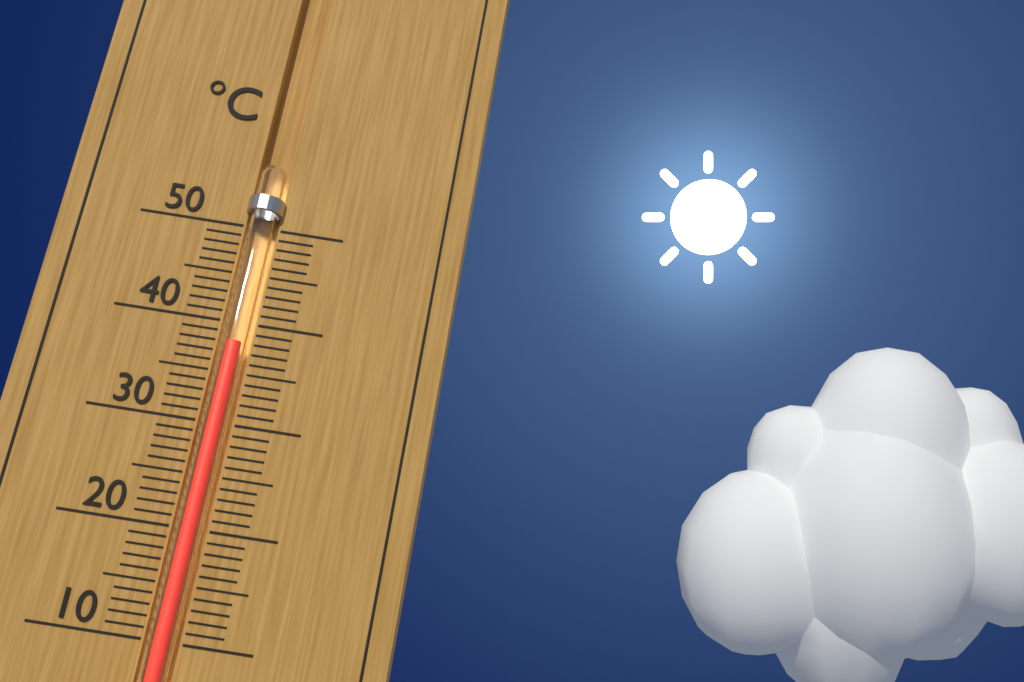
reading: 38 °C
